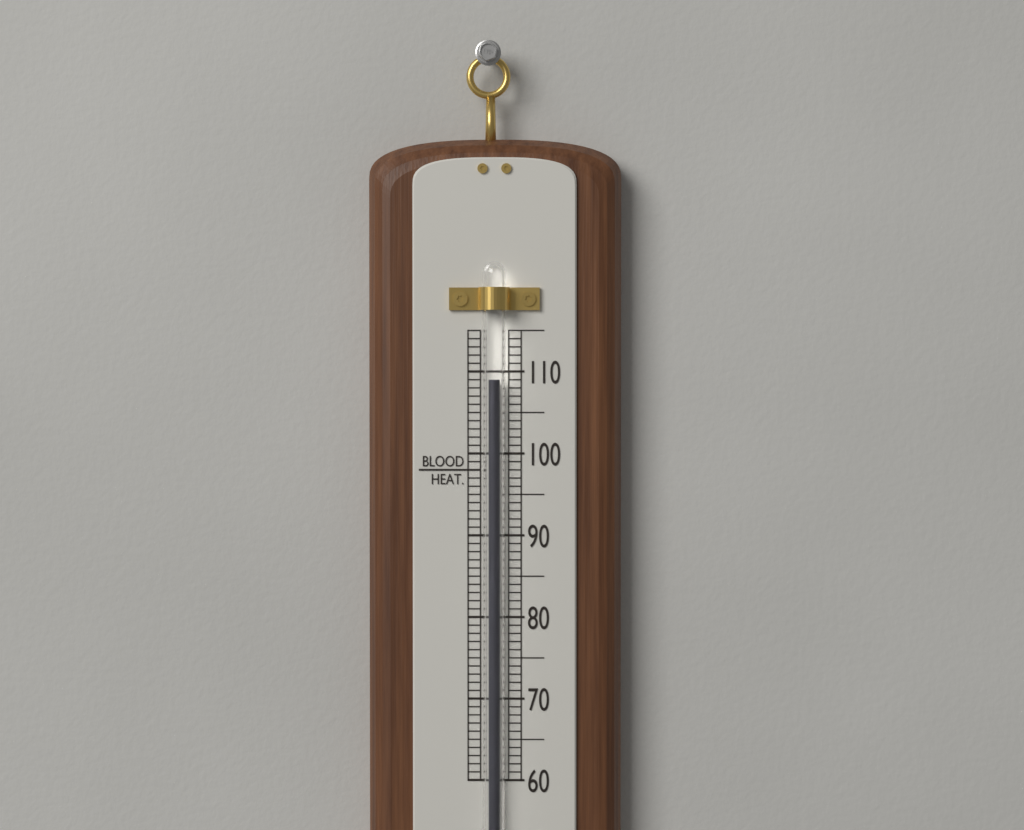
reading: 109 (no unit)
